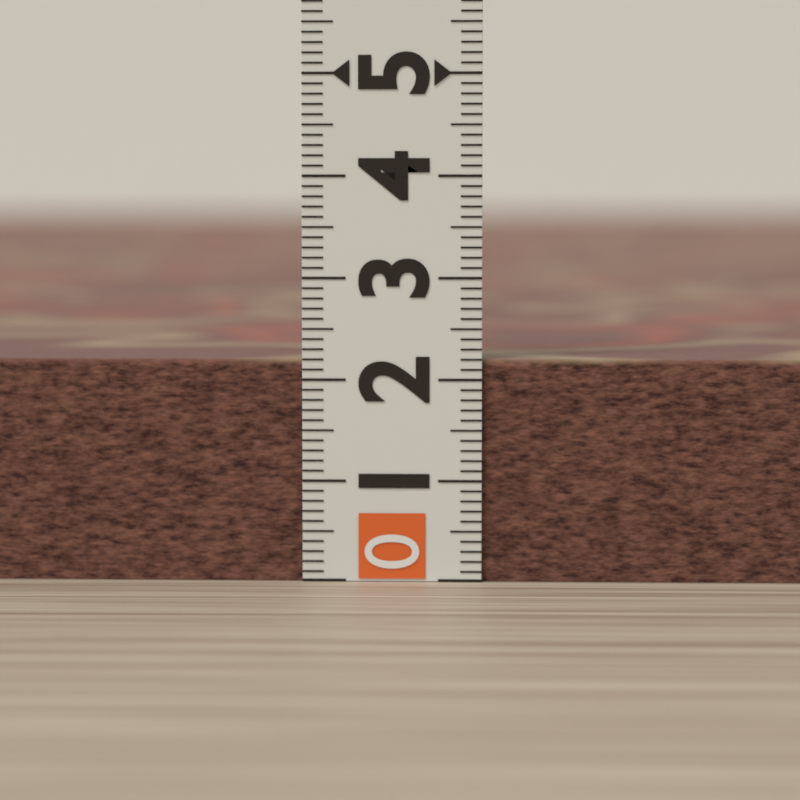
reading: 2.2 (no unit)
